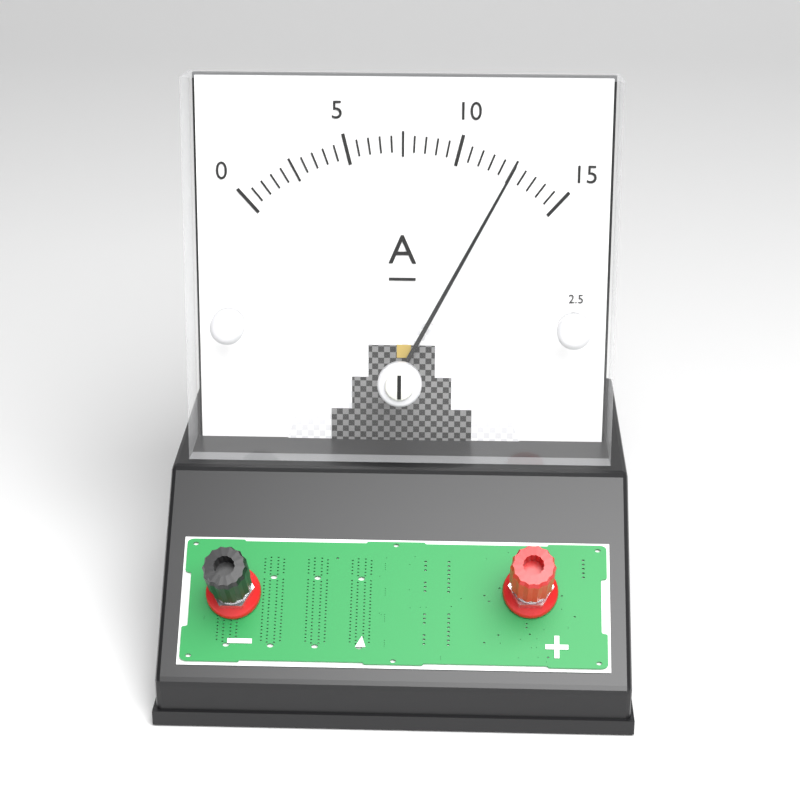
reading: 12.5 A
